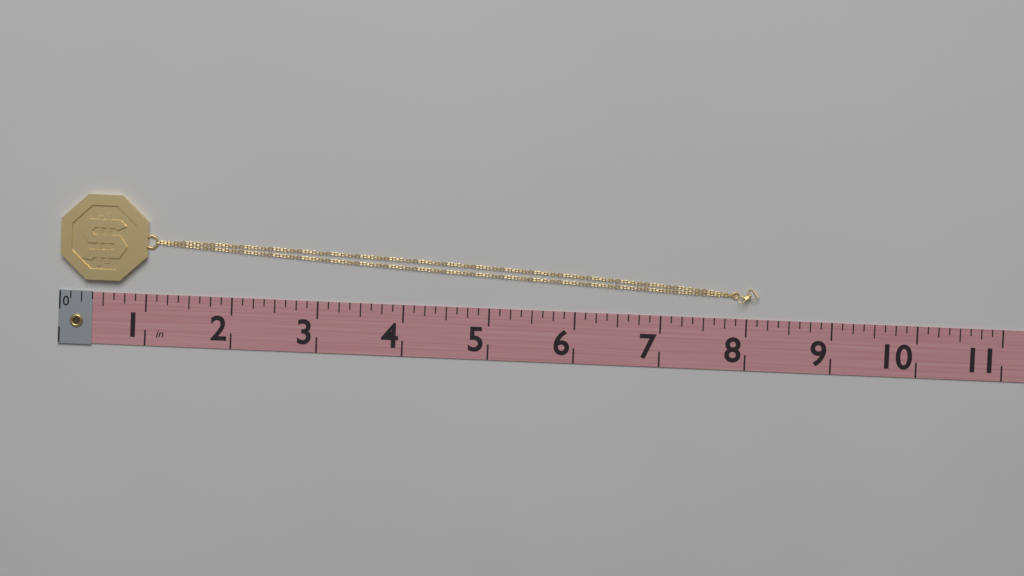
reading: 8.125 in
